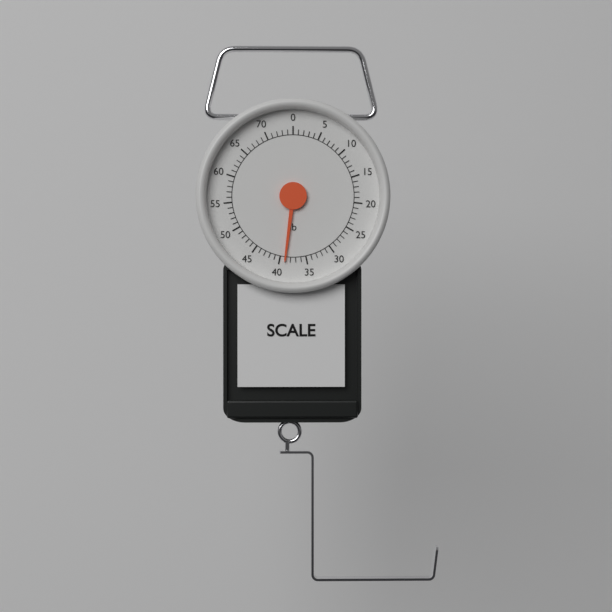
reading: 39 lb
